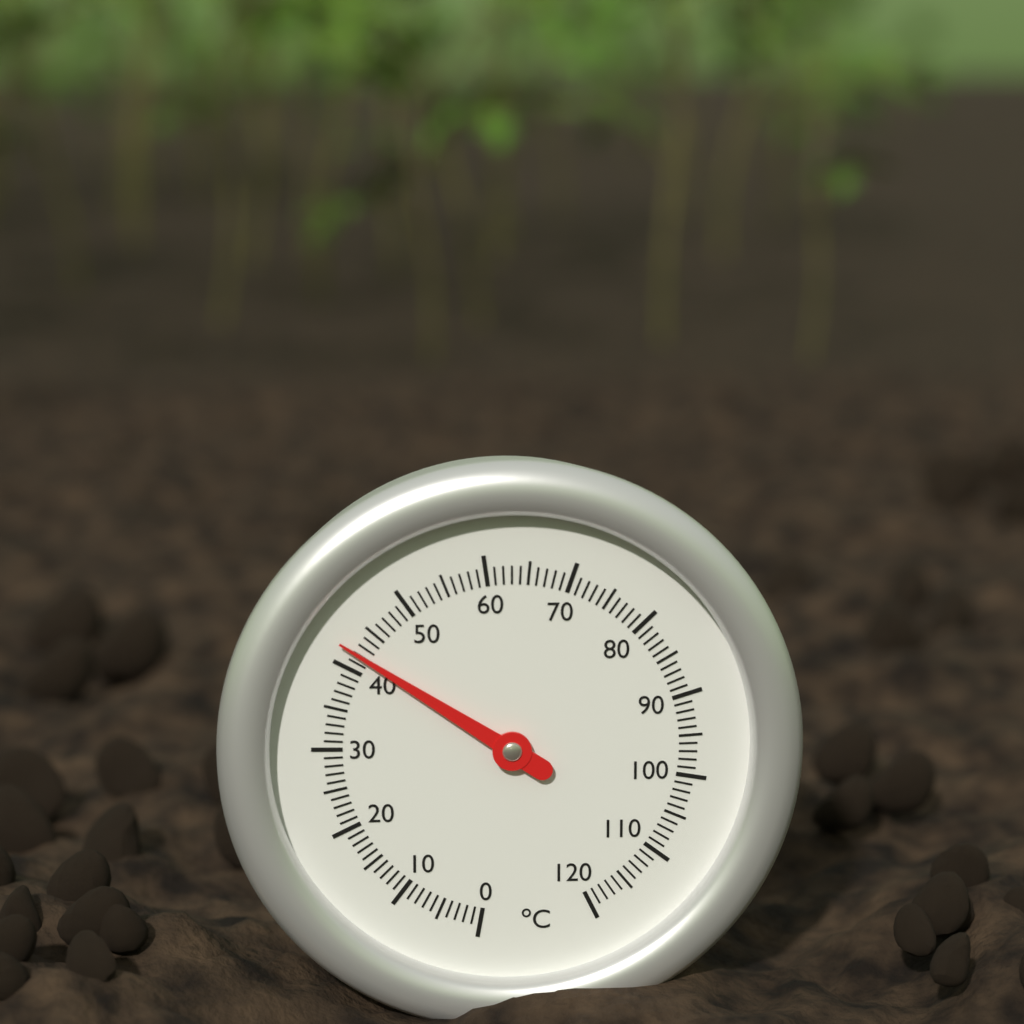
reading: 42 °C
